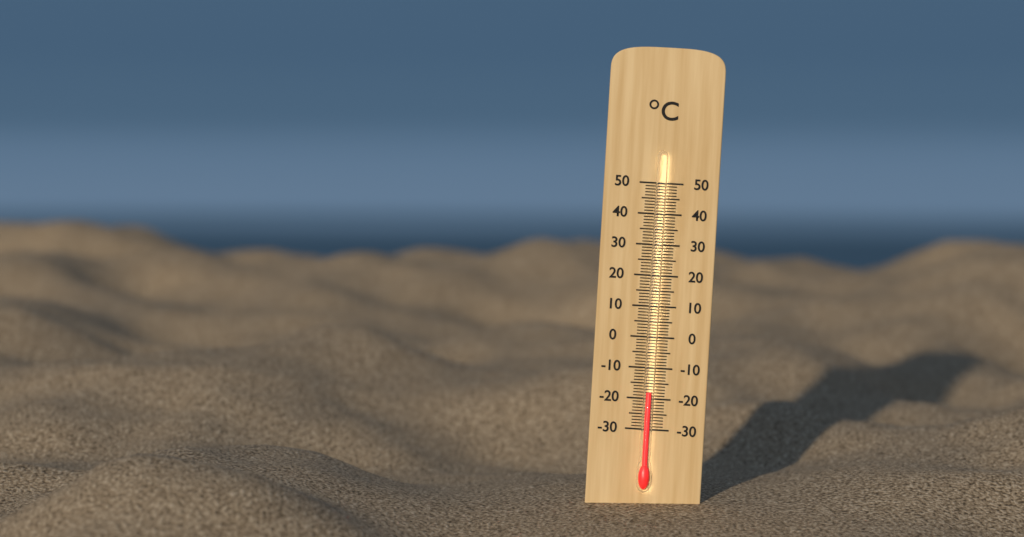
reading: -18 °C
